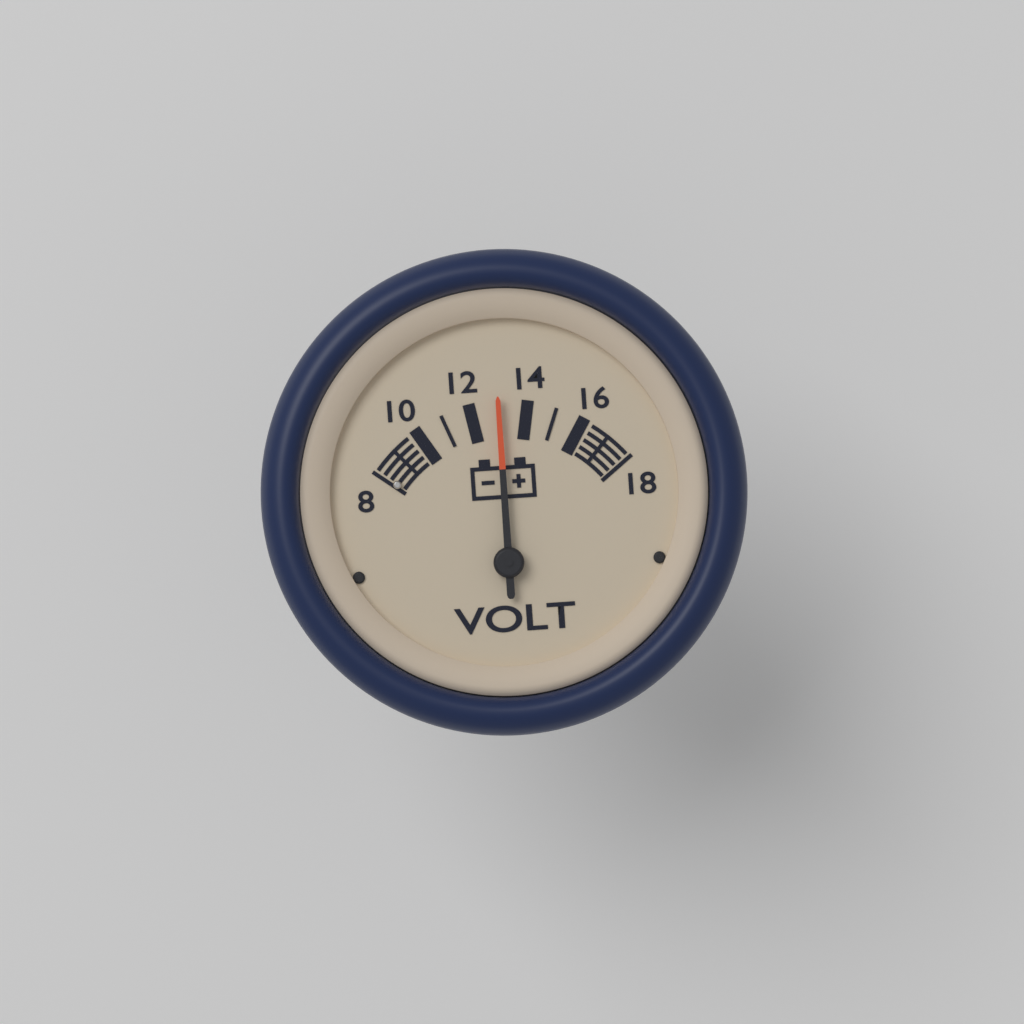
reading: 13 V
